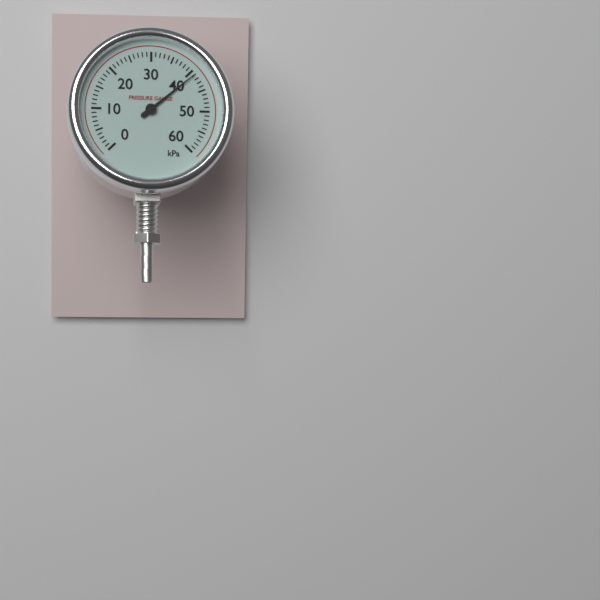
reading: 41 kPa
